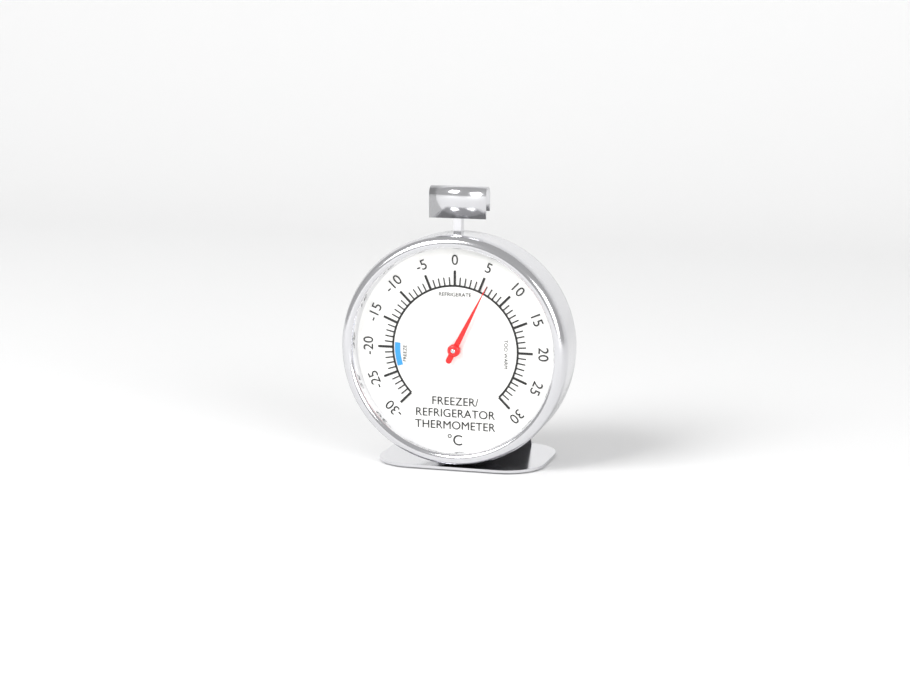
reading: 6 °C
